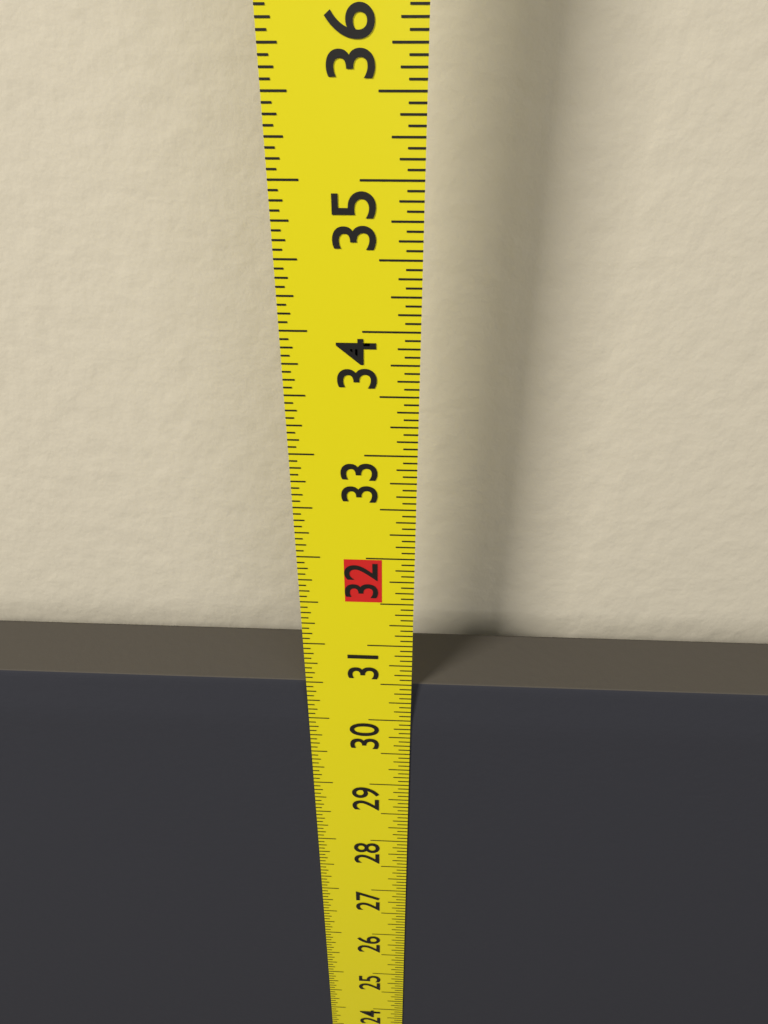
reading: 30.4375 in
